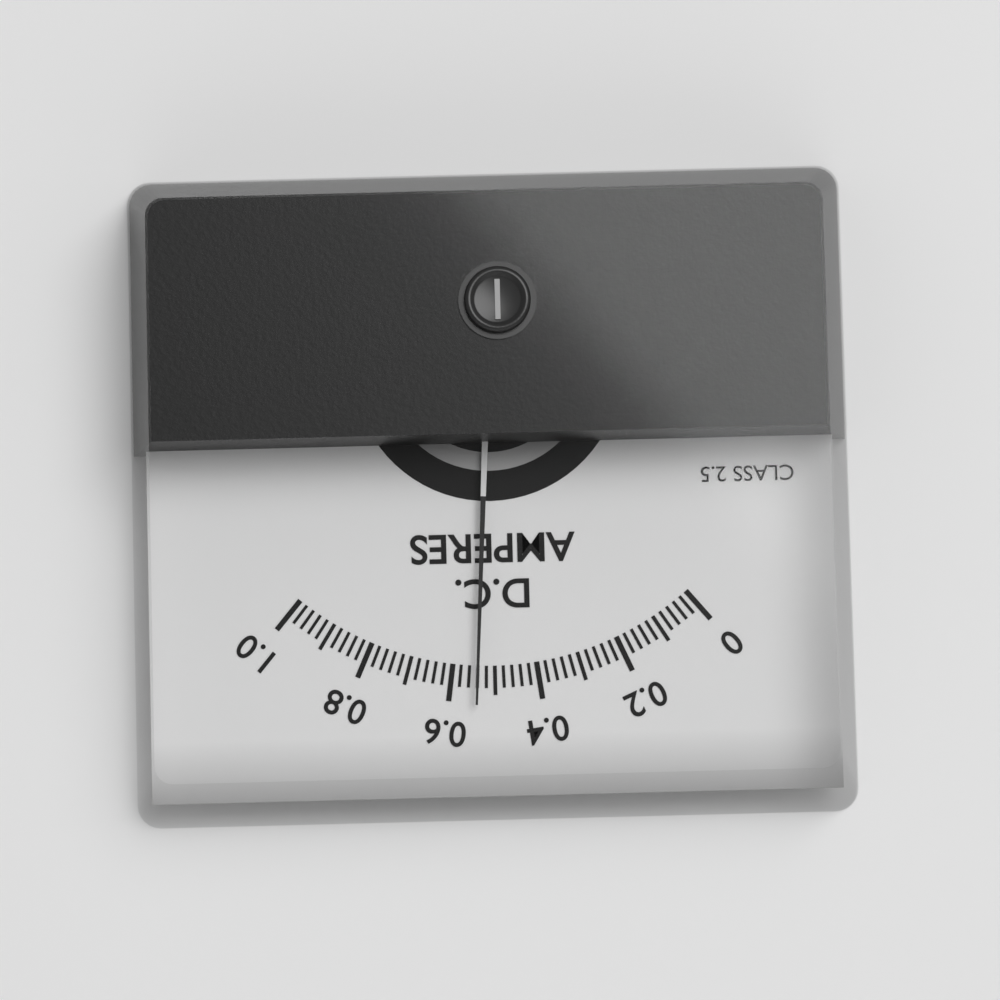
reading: 0.54 A
